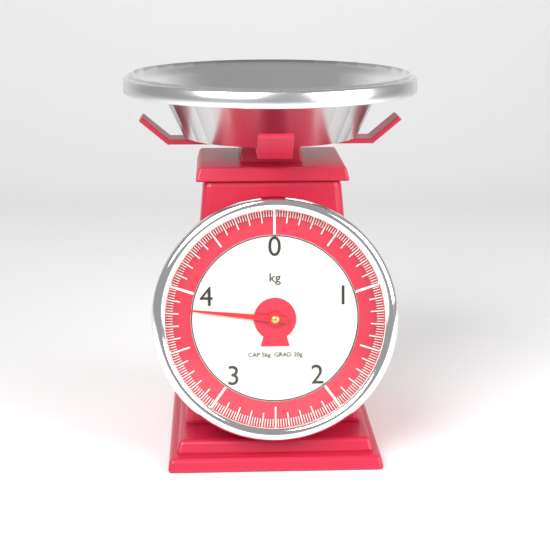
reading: 3.84 kg
